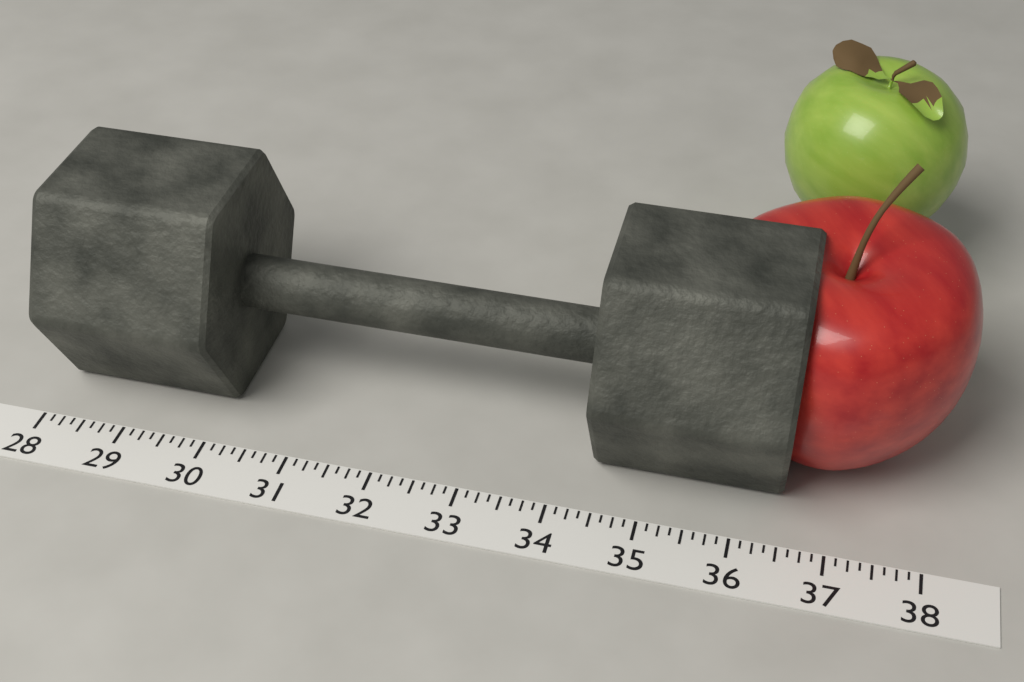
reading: 36.500 (no unit)
